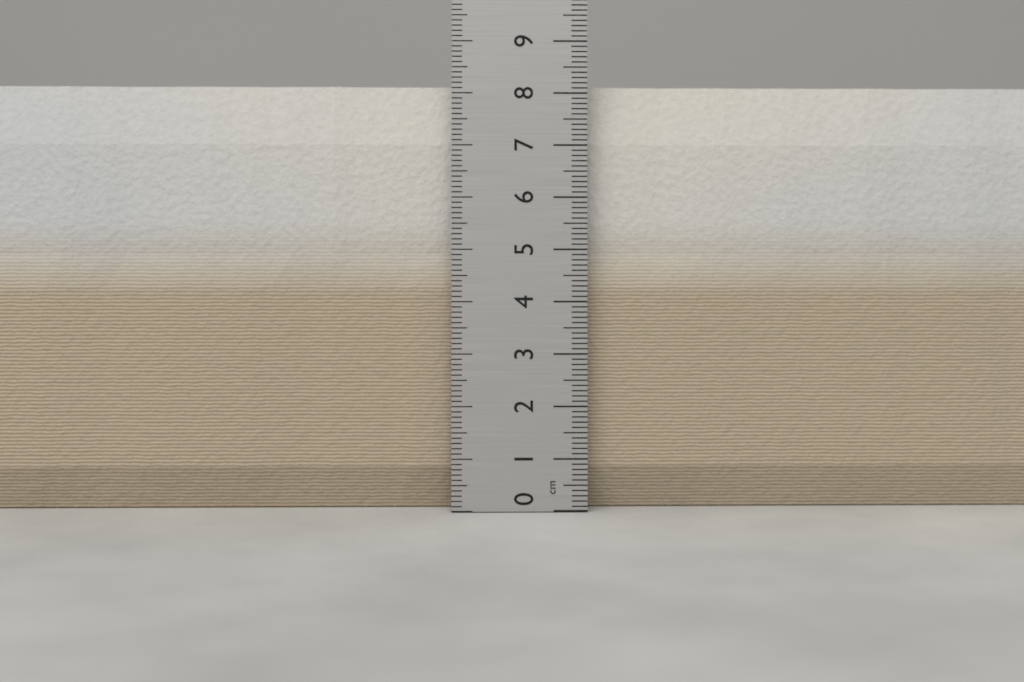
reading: 8.2 cm
